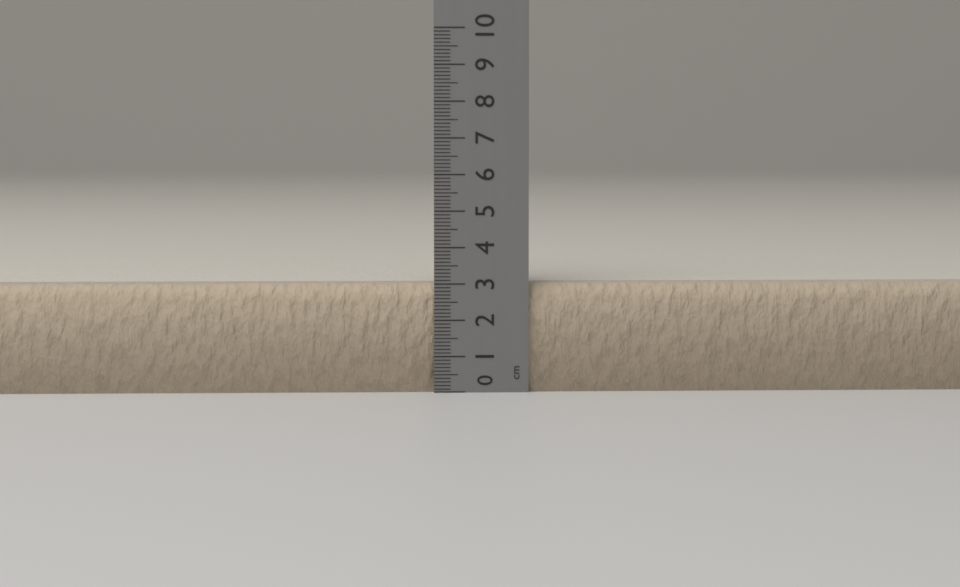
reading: 3.0 cm
